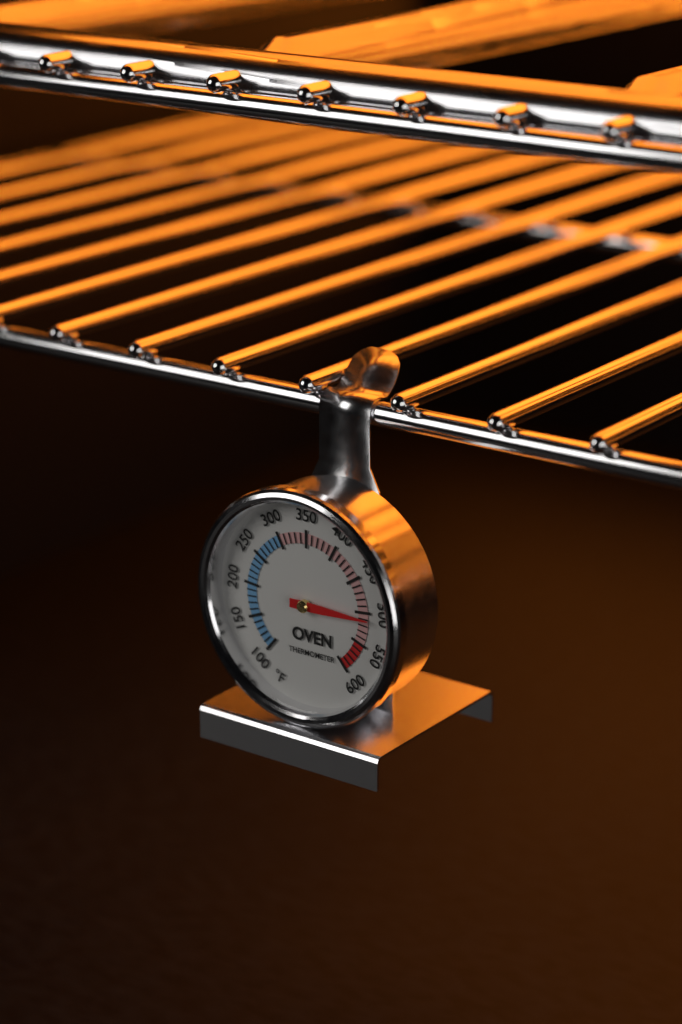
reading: 510 °F
